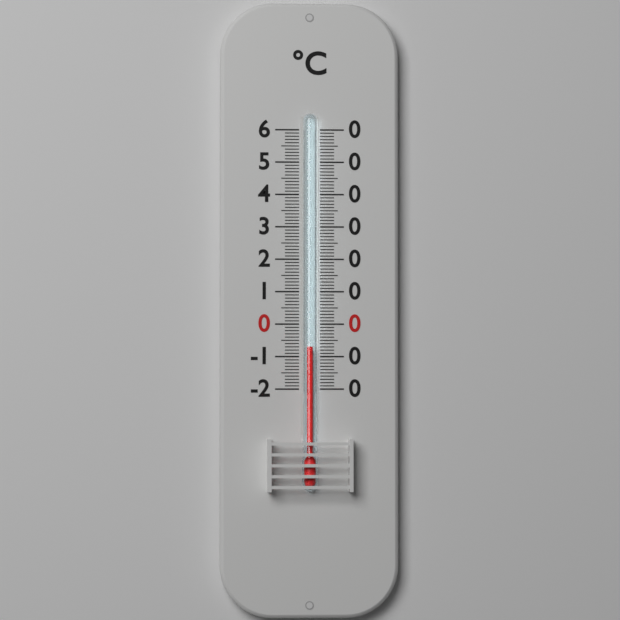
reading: -7 °C
